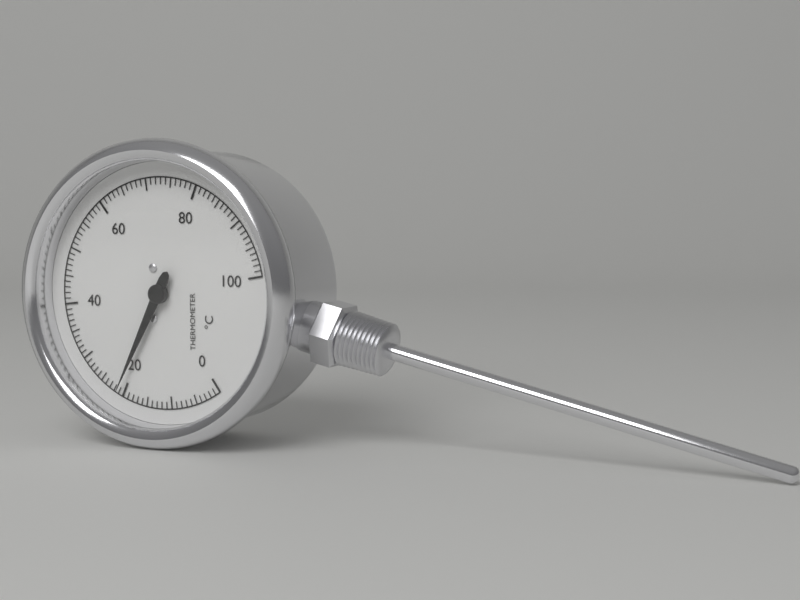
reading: 21 °C
